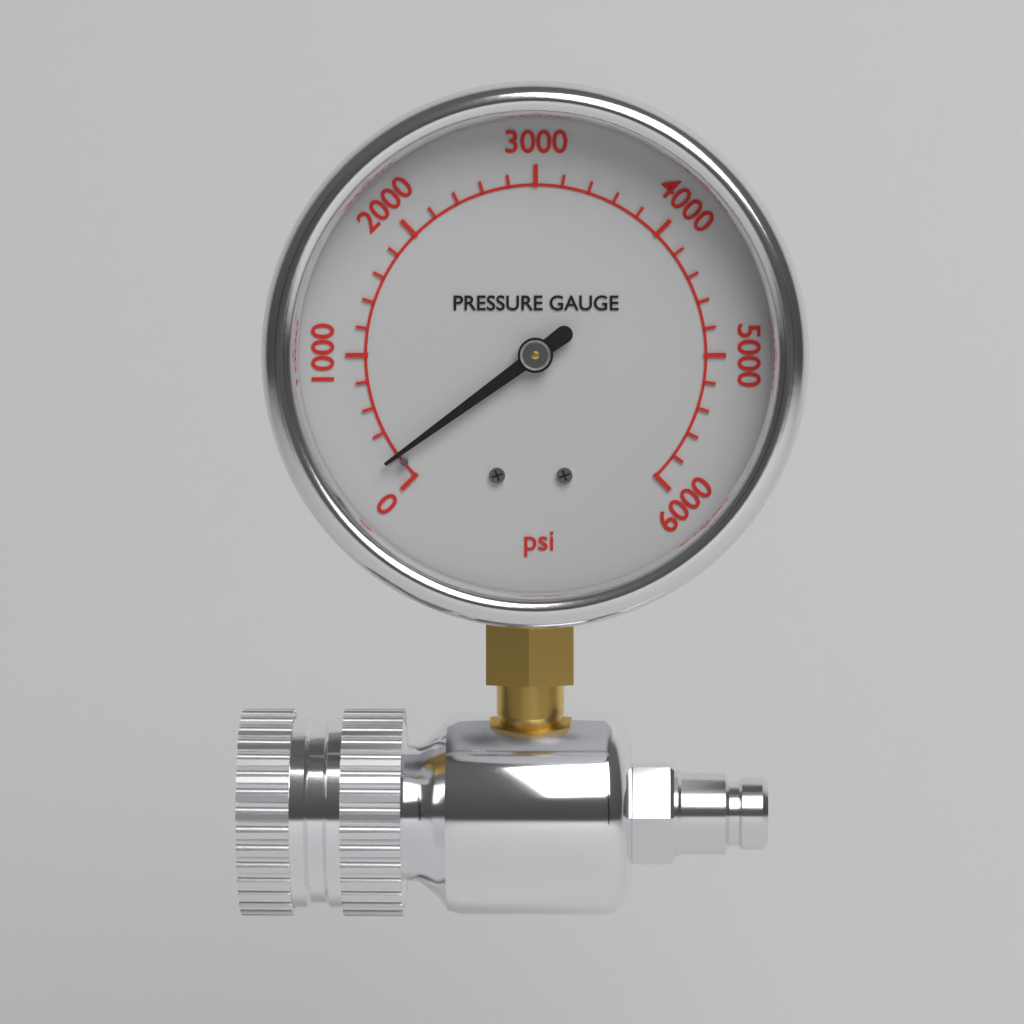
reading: 200 psi
